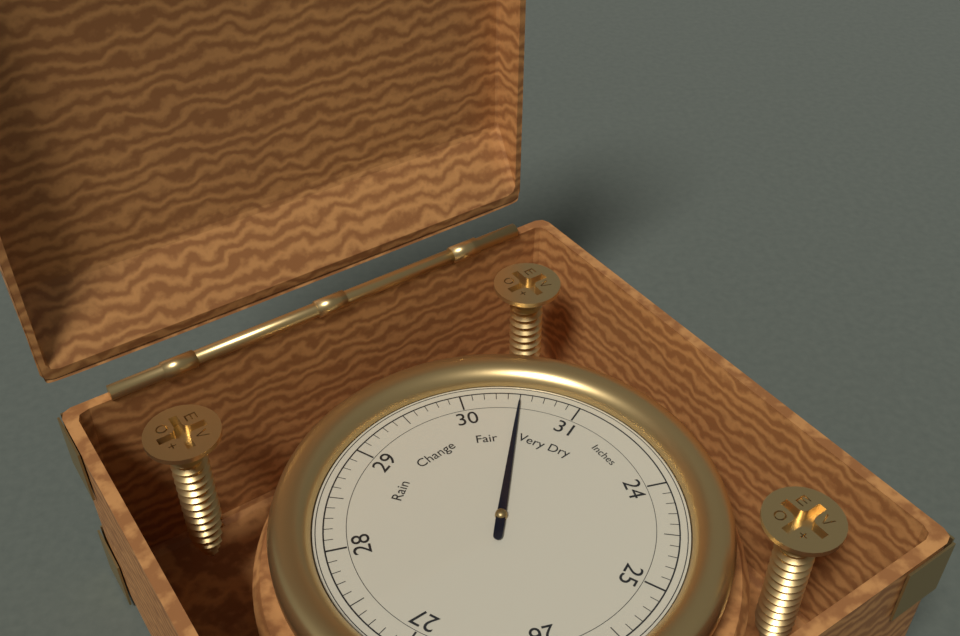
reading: 30.5 Inches
